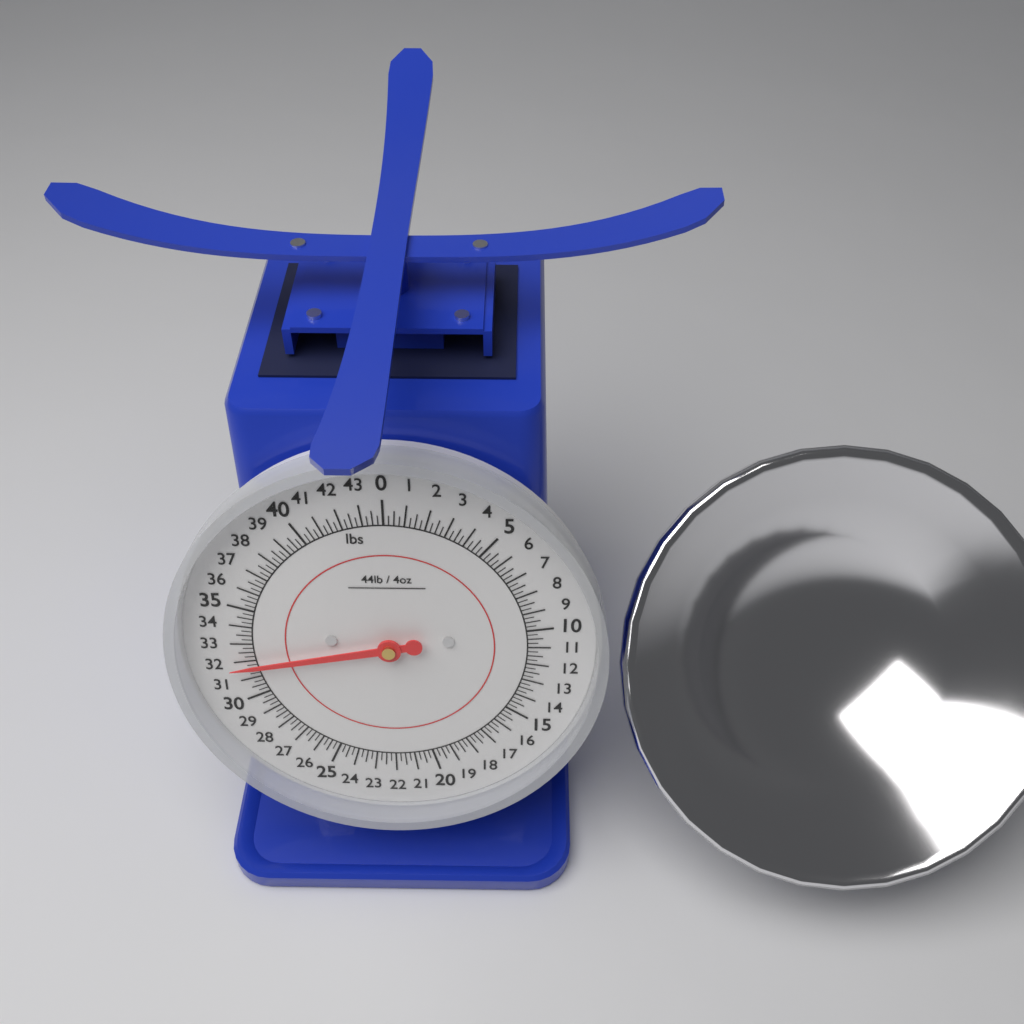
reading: 31.75 lbs
